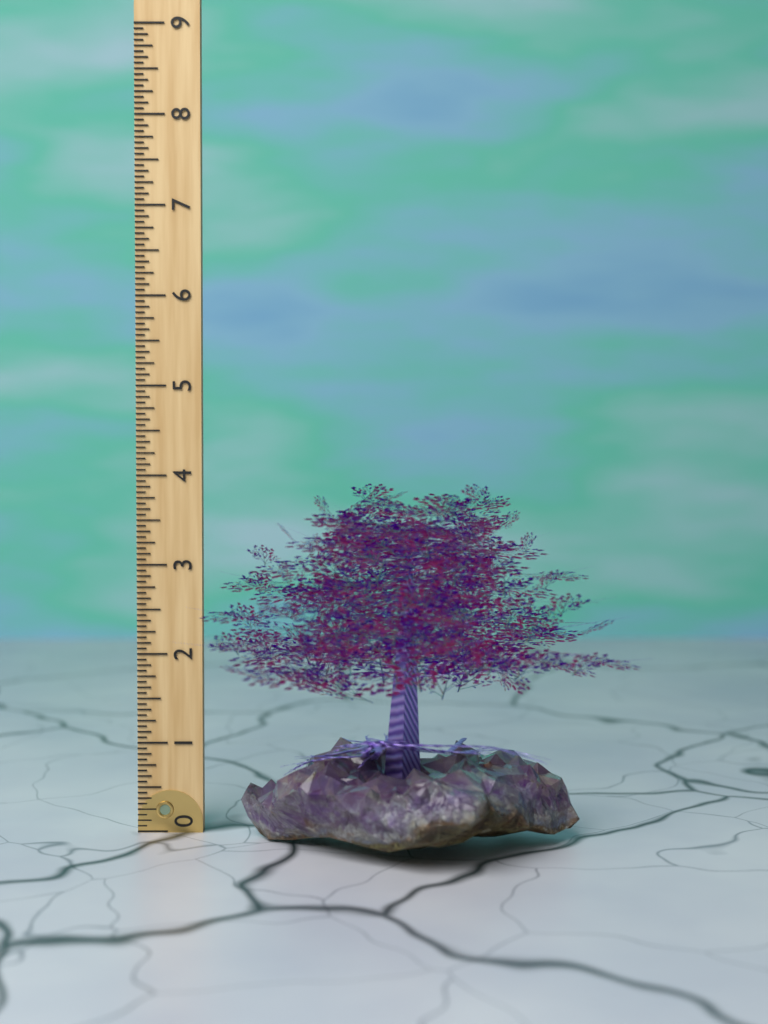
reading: 3.9375 (no unit)
